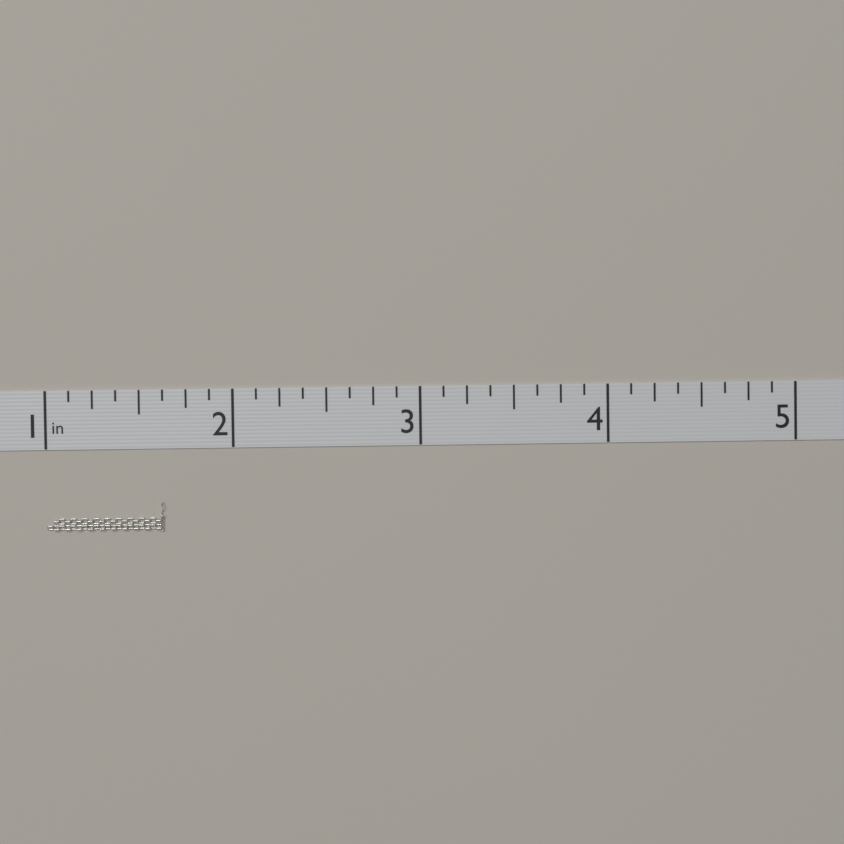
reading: 1.625 in
